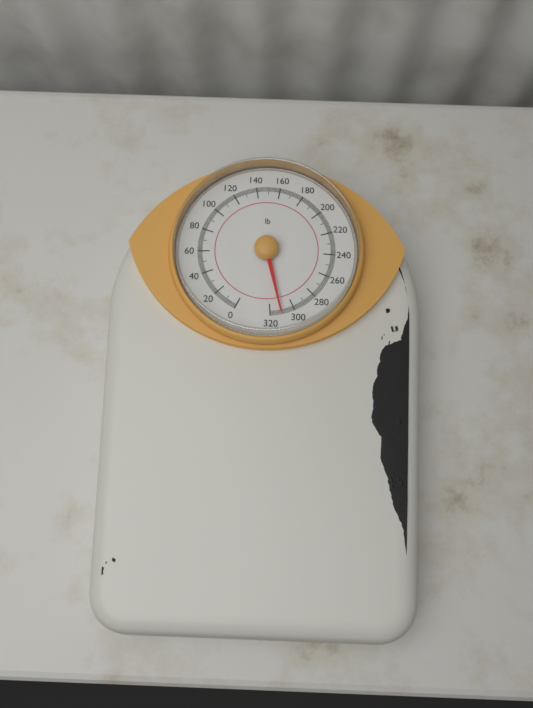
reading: 311 lb
